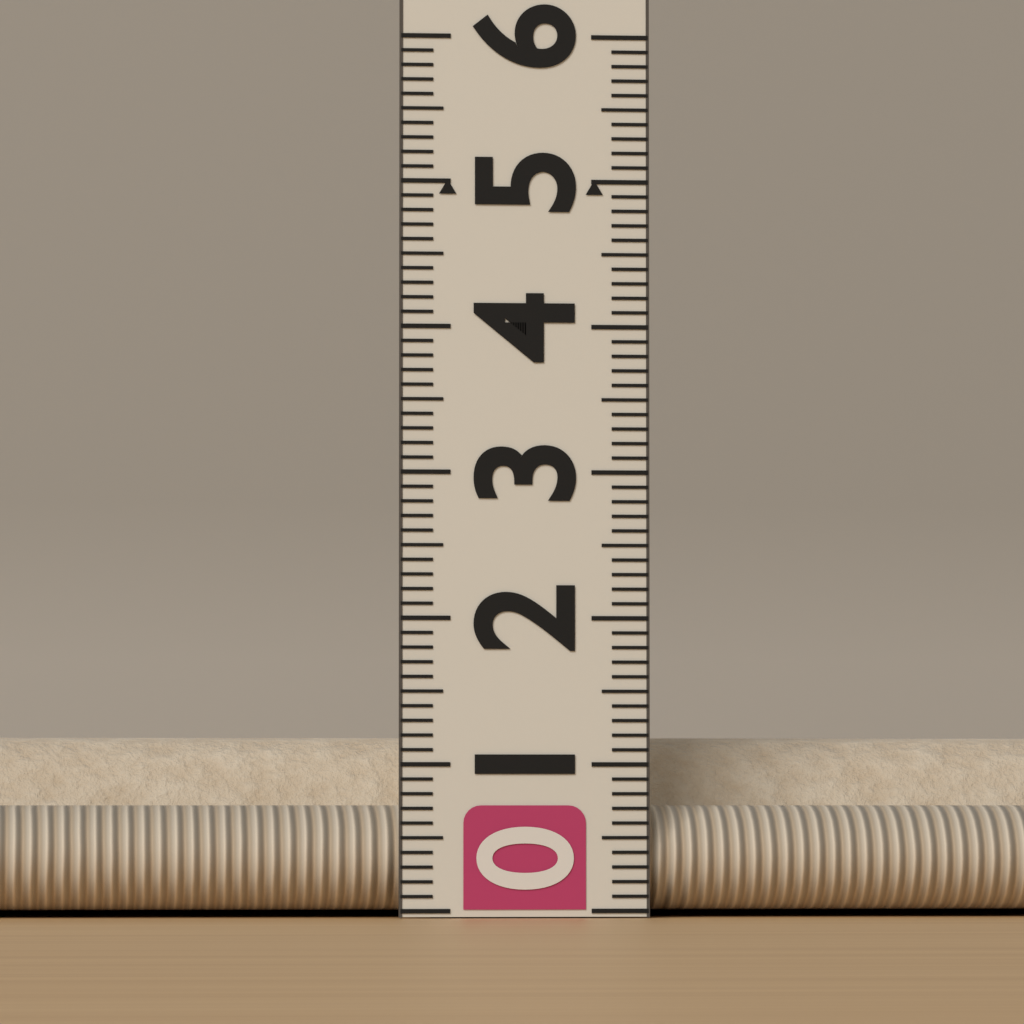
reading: 1.2 (no unit)
